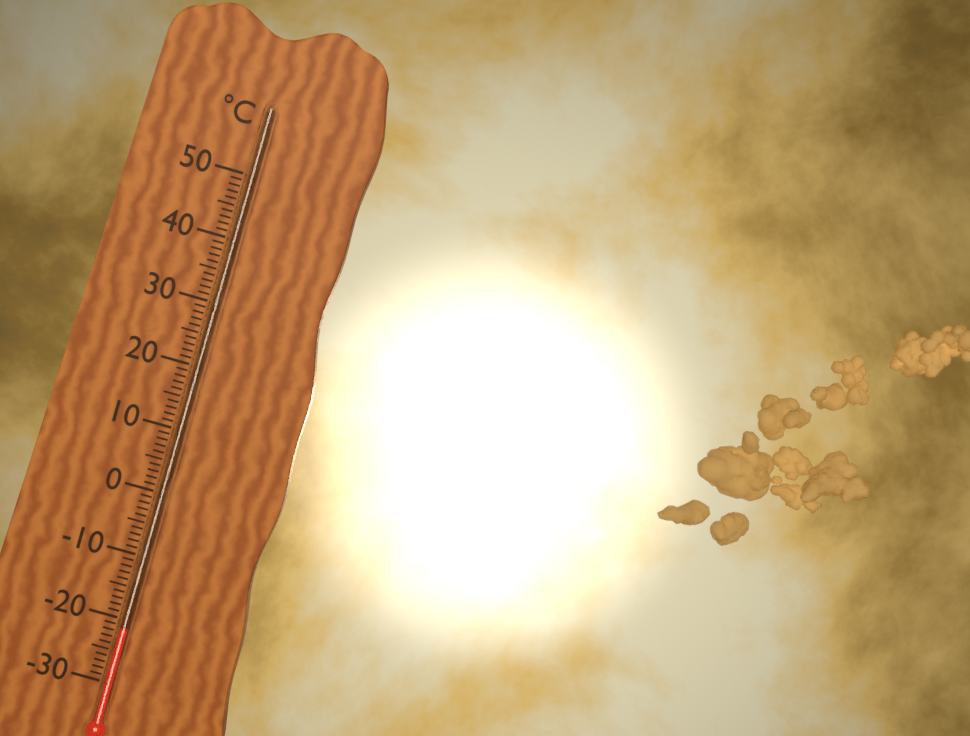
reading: -21 °C
